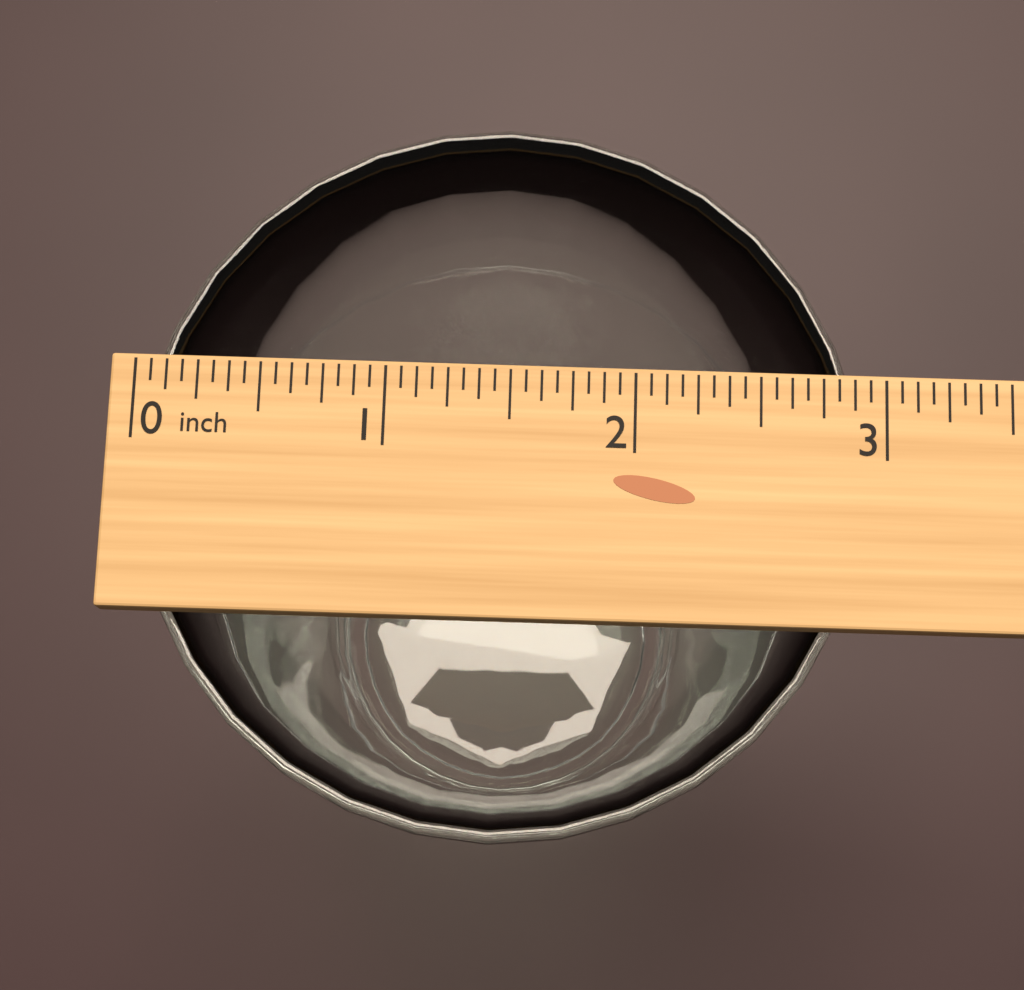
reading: 2.9375 inch
